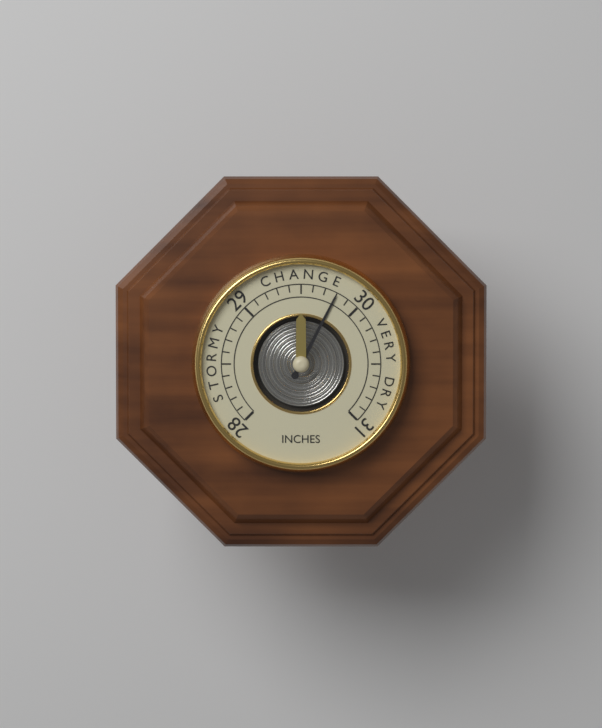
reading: 29.8 inches
